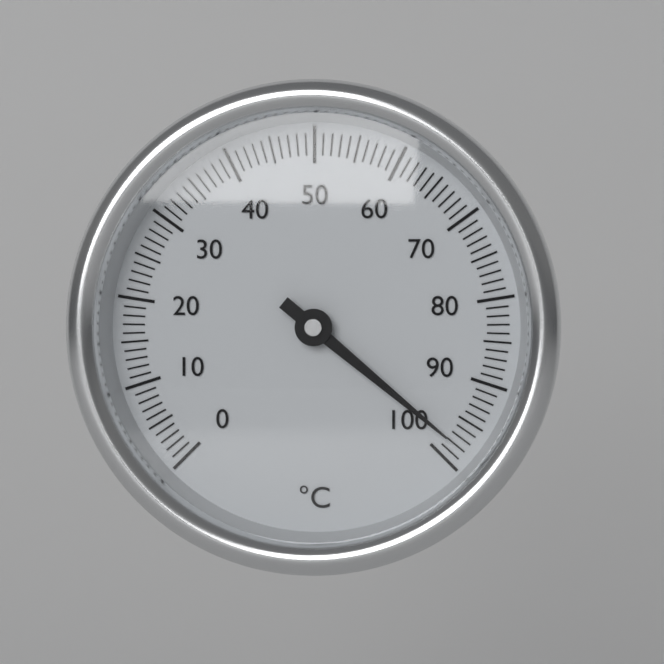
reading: 98 °C
